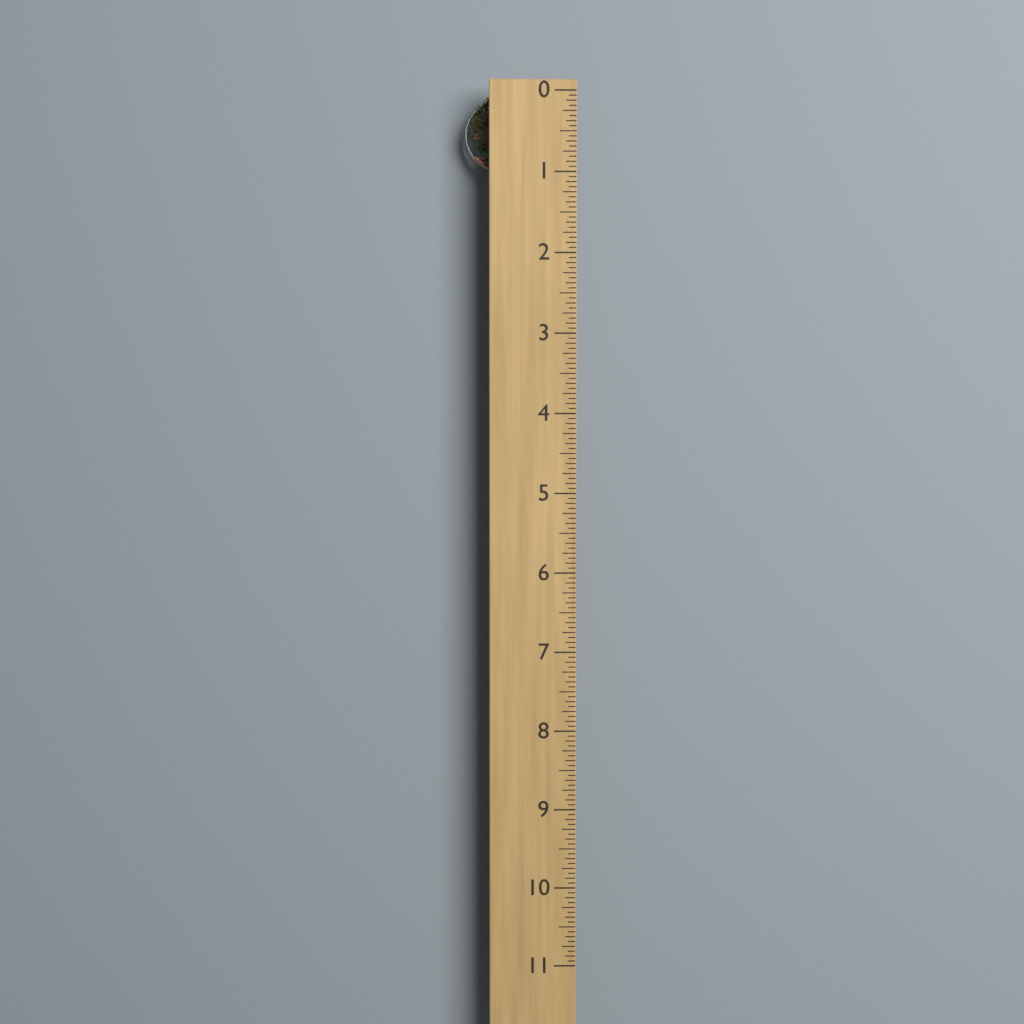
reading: 0.9375 (no unit)
